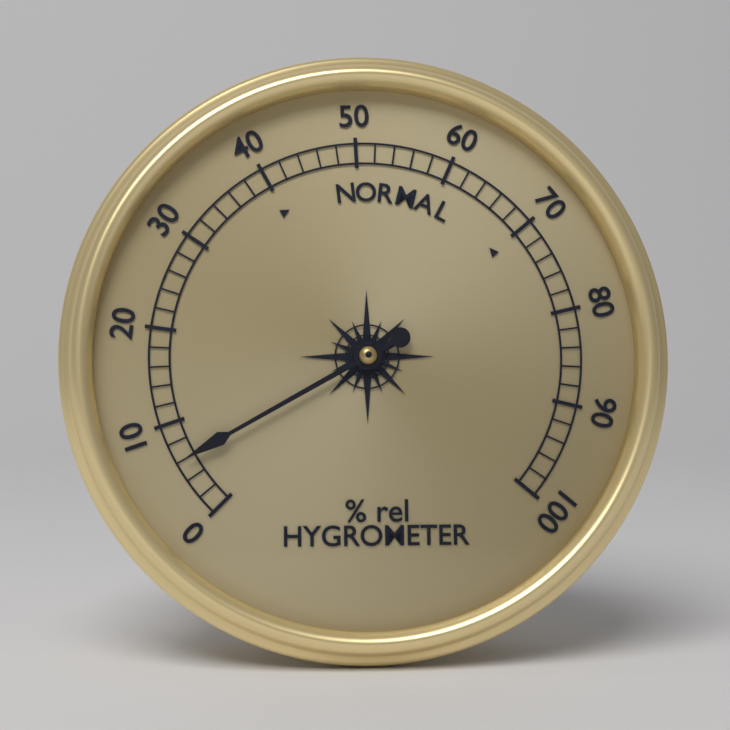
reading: 6 % rel
